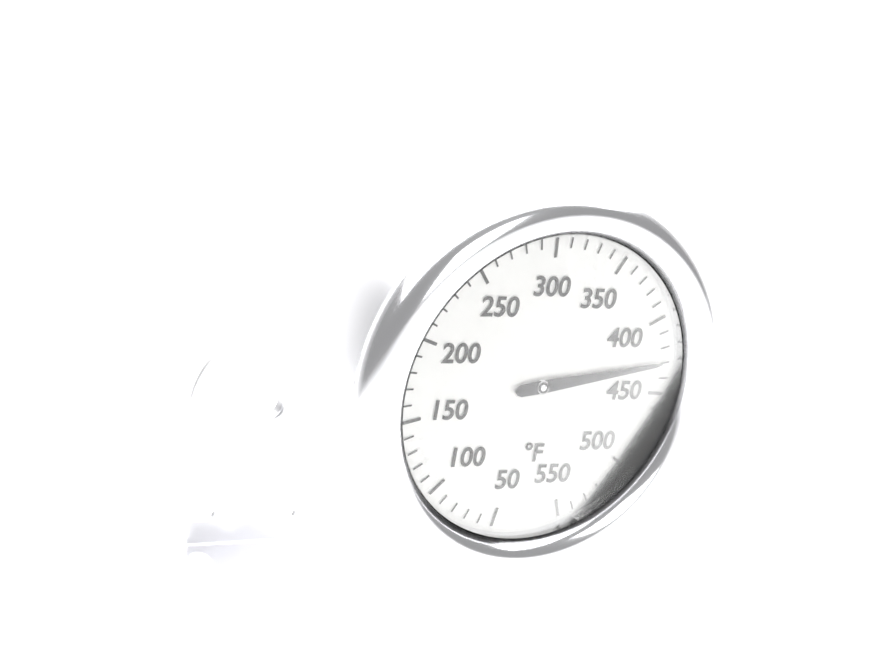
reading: 430 °F
